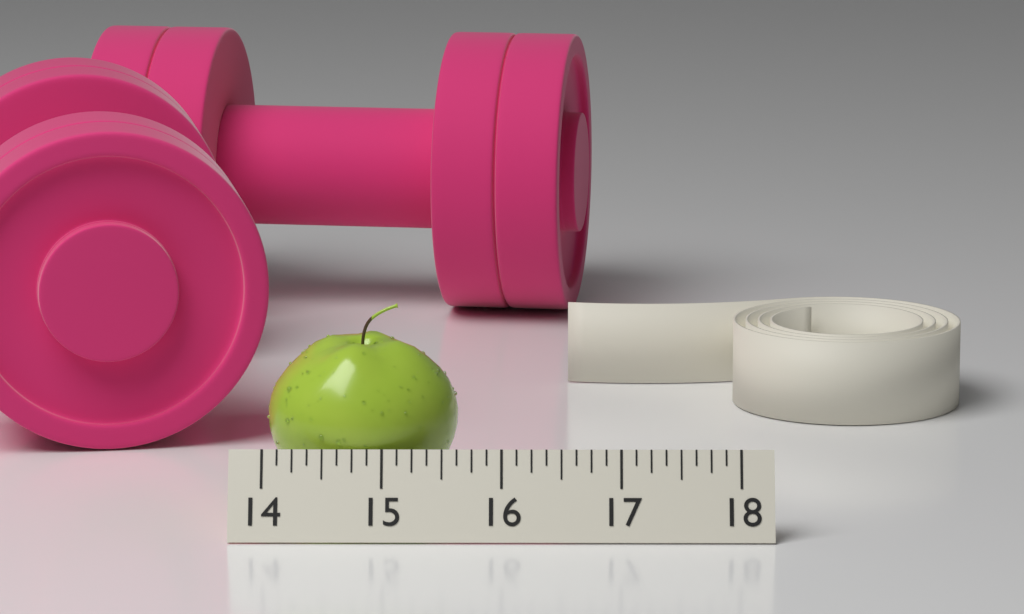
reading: 15.625 (no unit)
